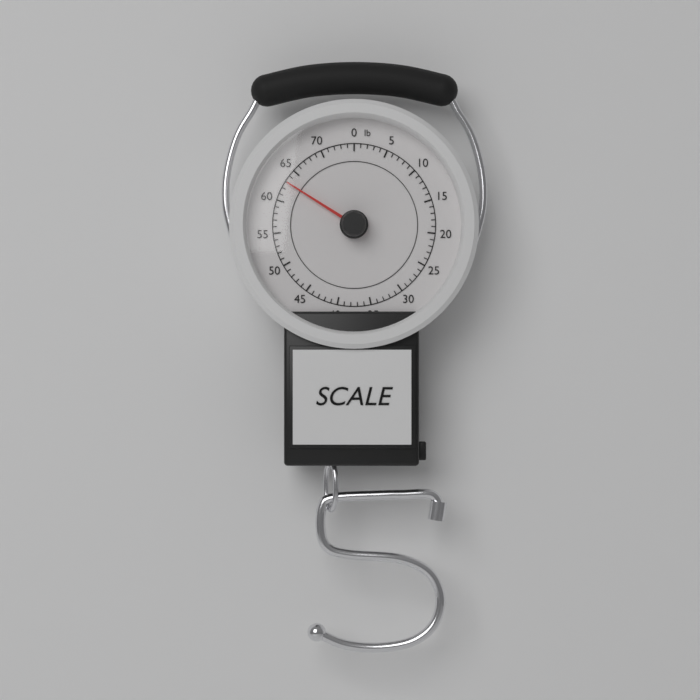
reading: 63 lb
